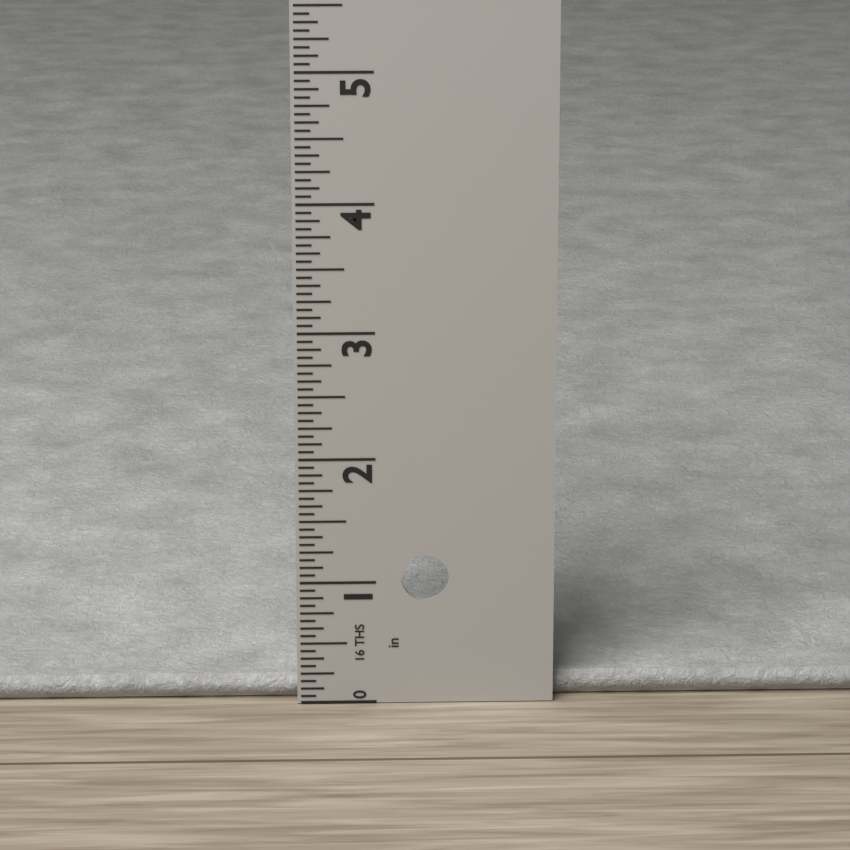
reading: 0.1875 in
